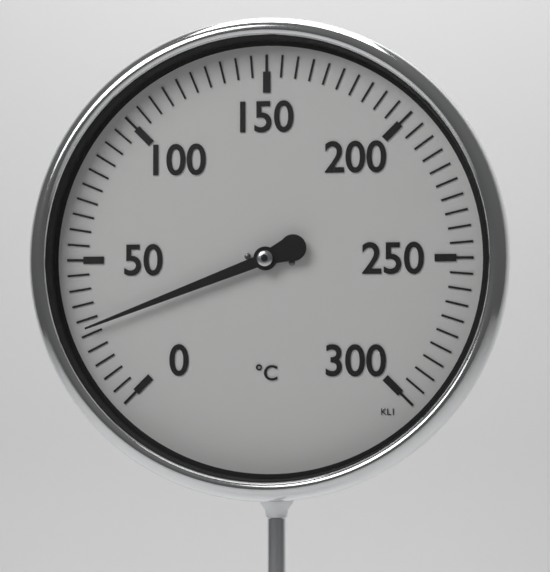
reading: 27 °C
